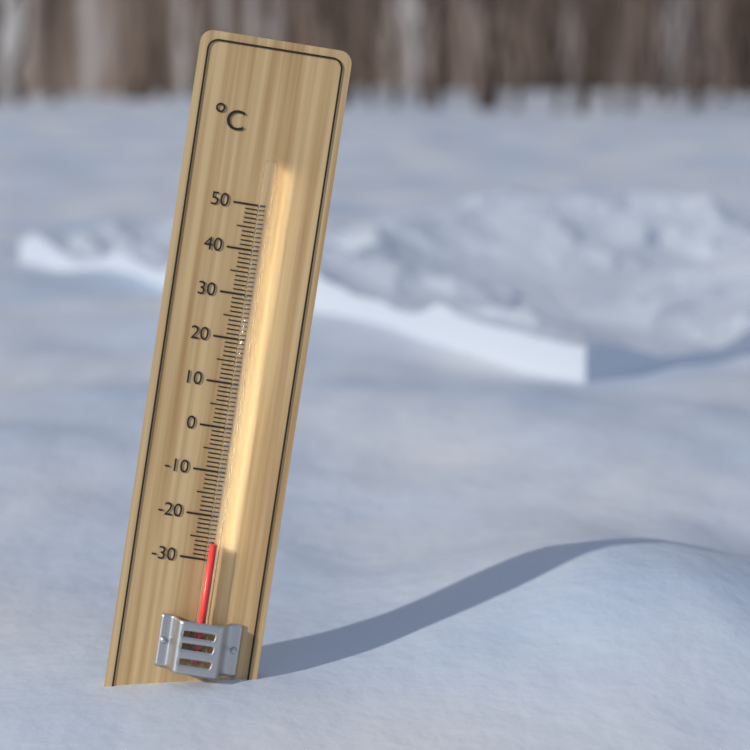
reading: -26 °C
